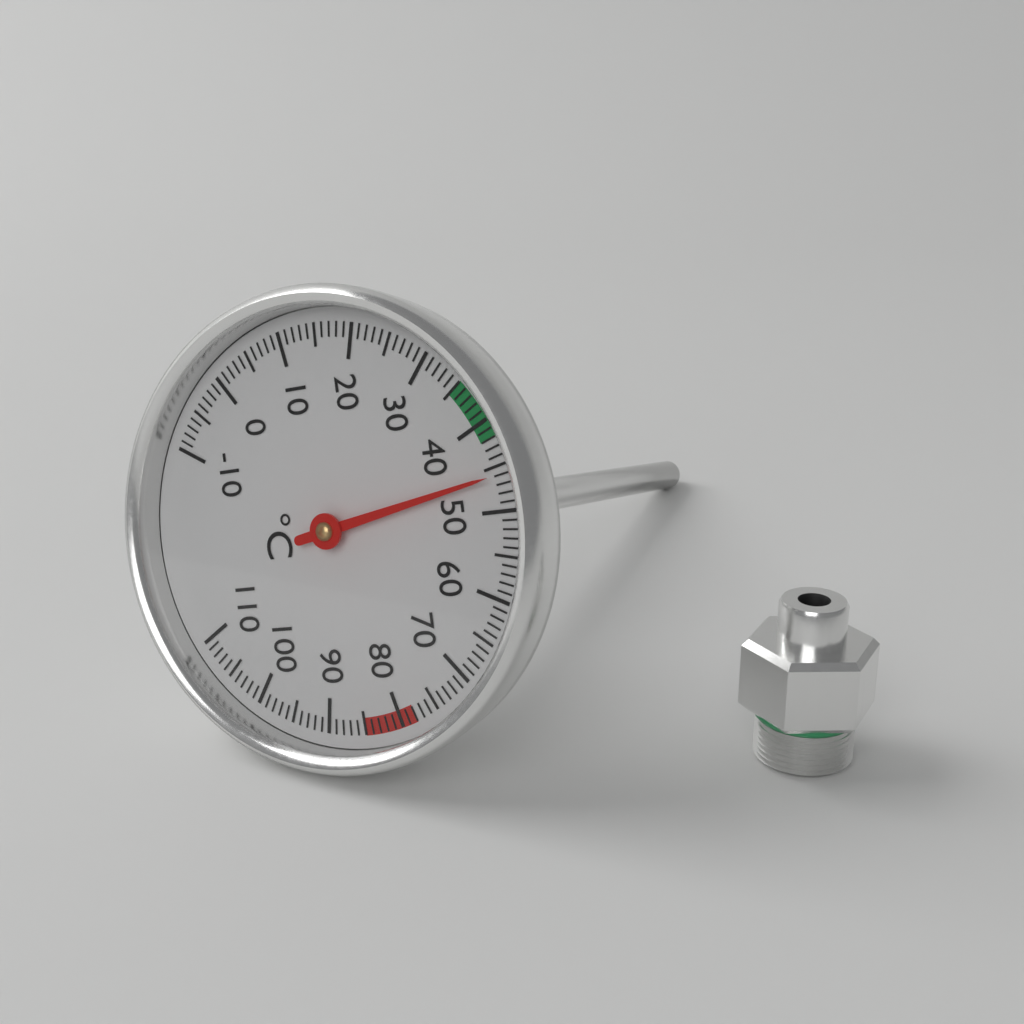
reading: 46 °C
